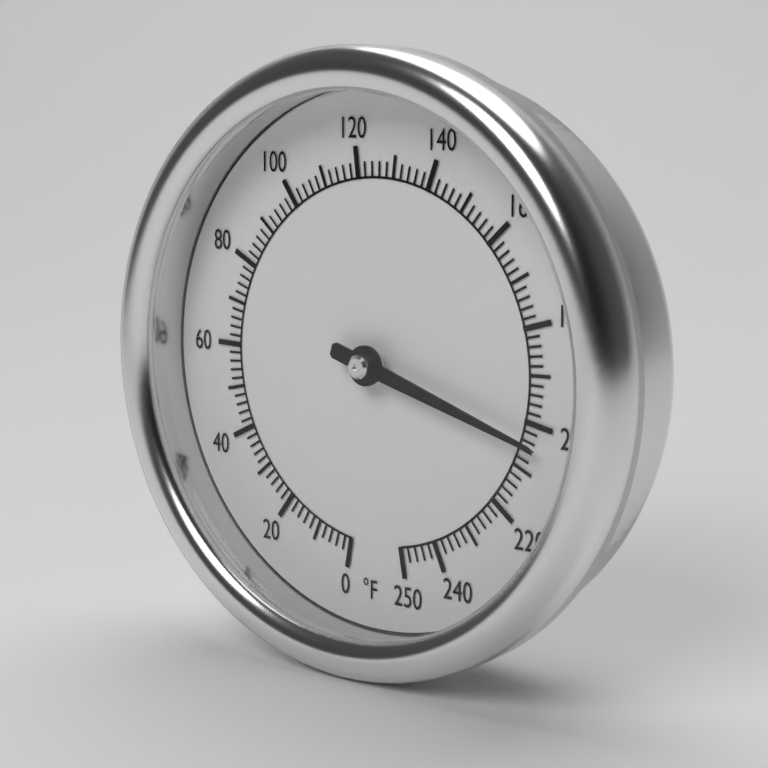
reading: 204 °F
